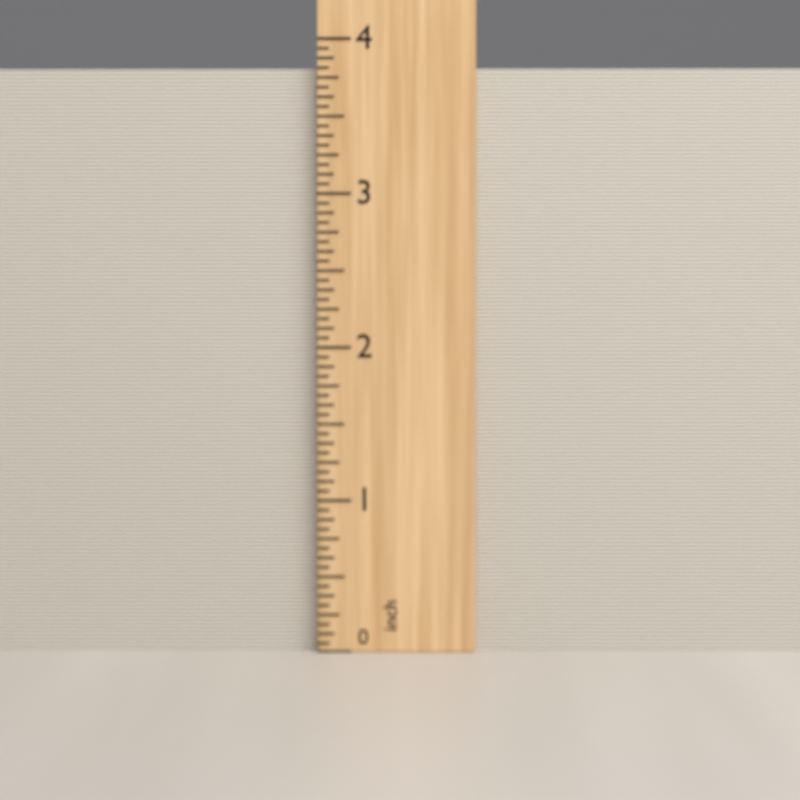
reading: 3.8125 inch
